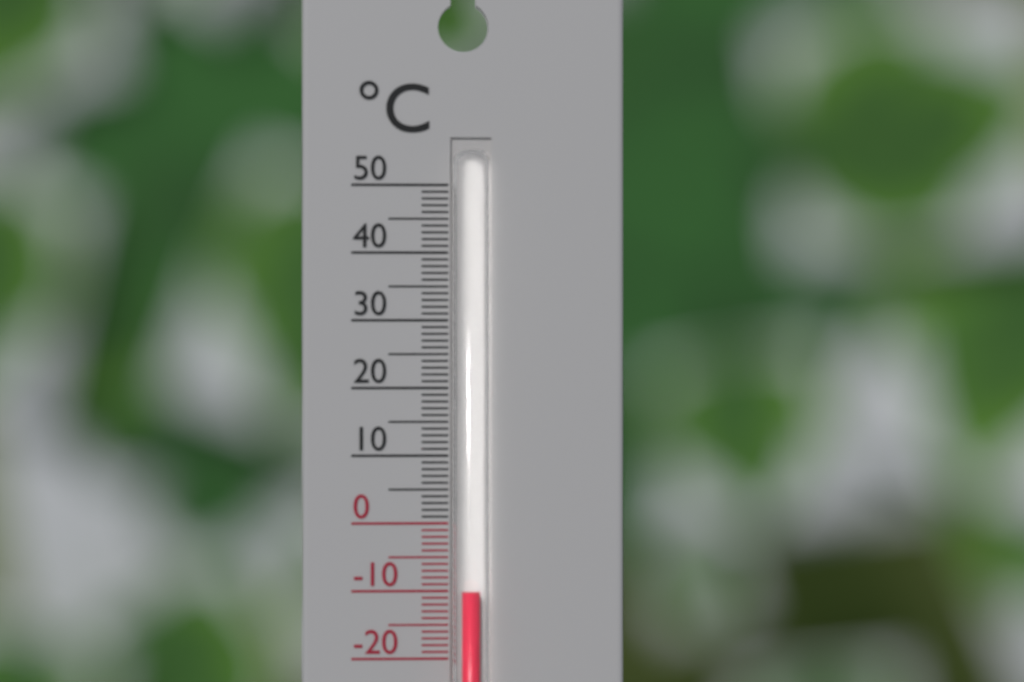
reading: -10 °C
